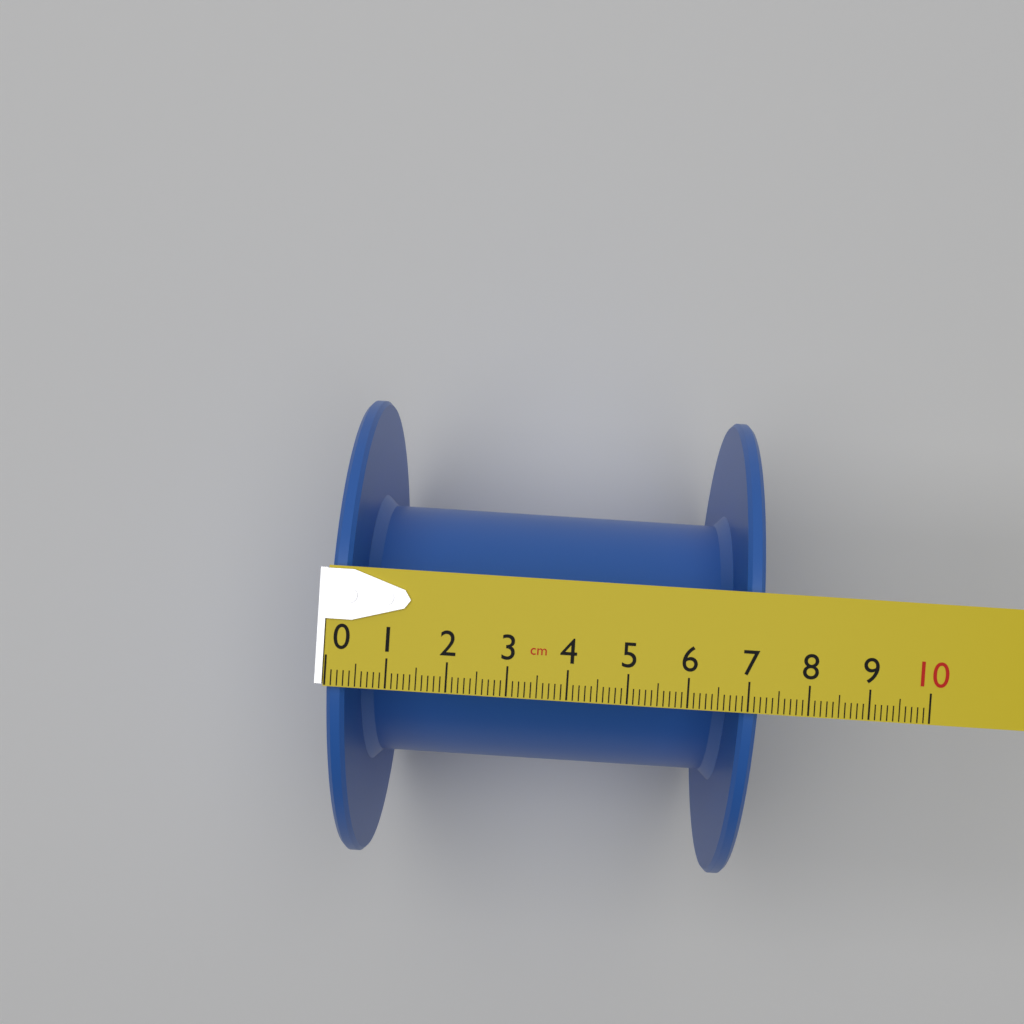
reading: 7.2 cm
